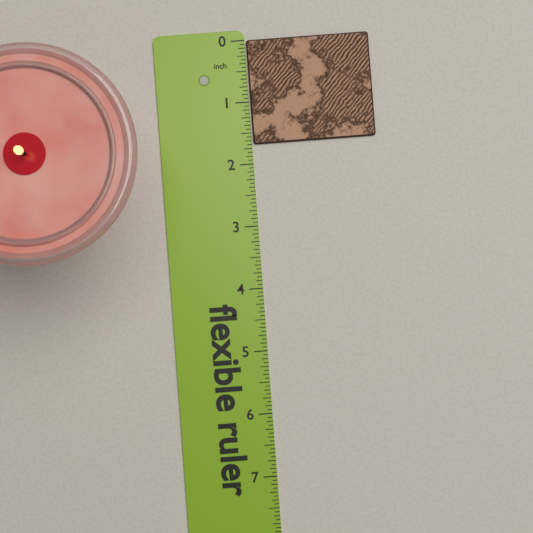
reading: 1.6875 in
